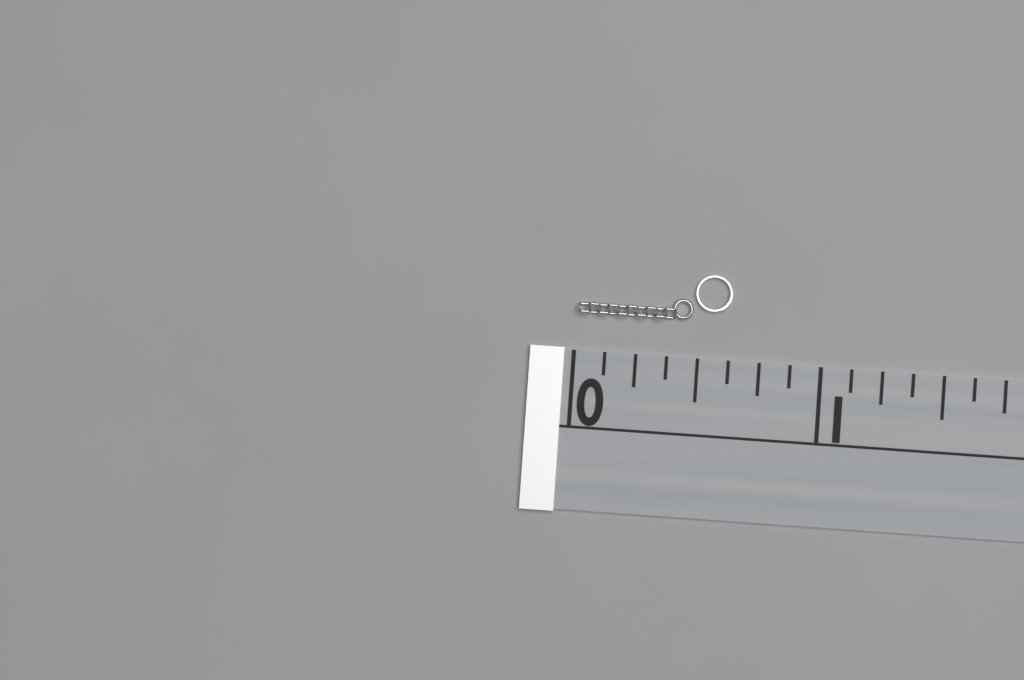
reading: 0.625 (no unit)
